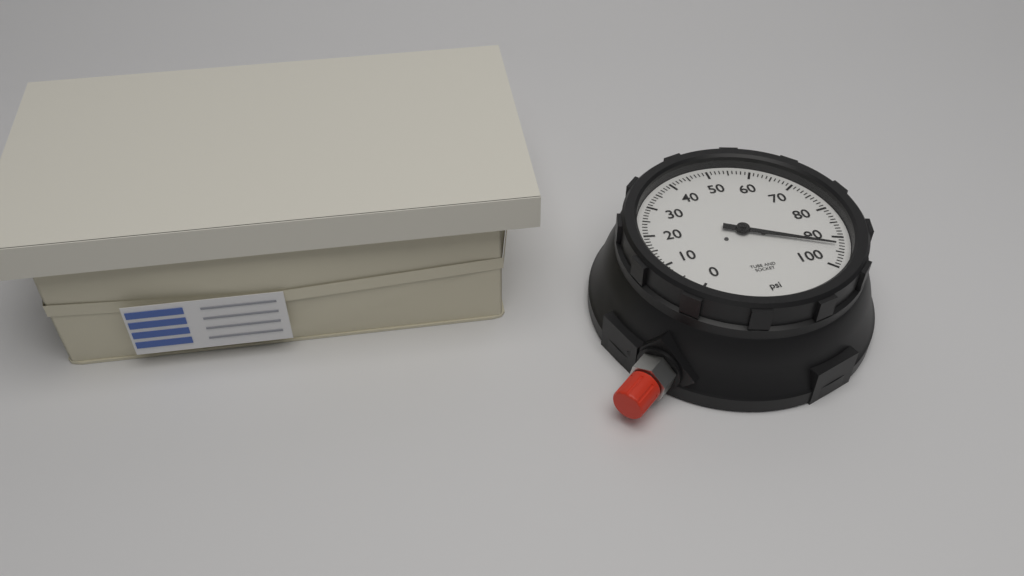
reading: 93 psi
